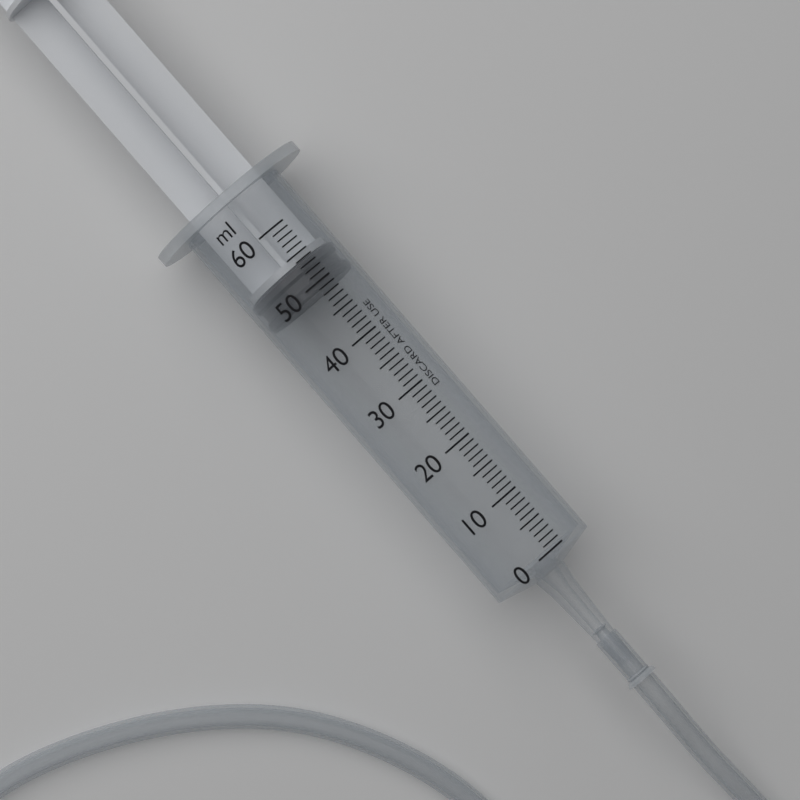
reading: 49 ml
